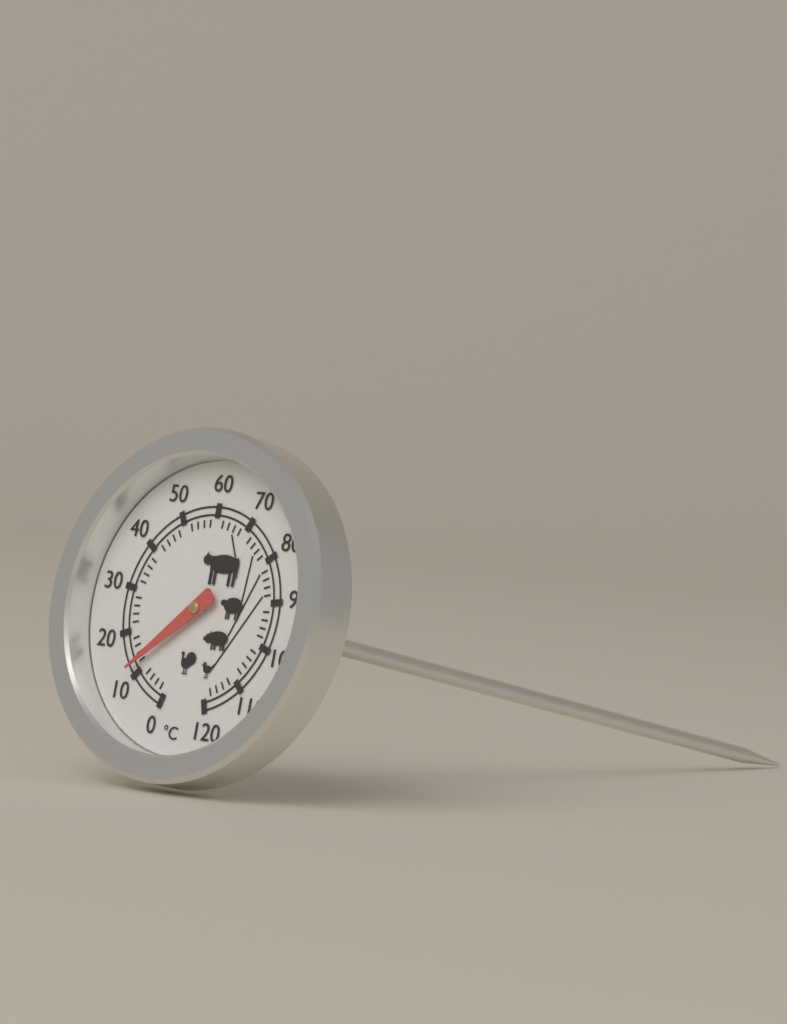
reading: 12 °C
